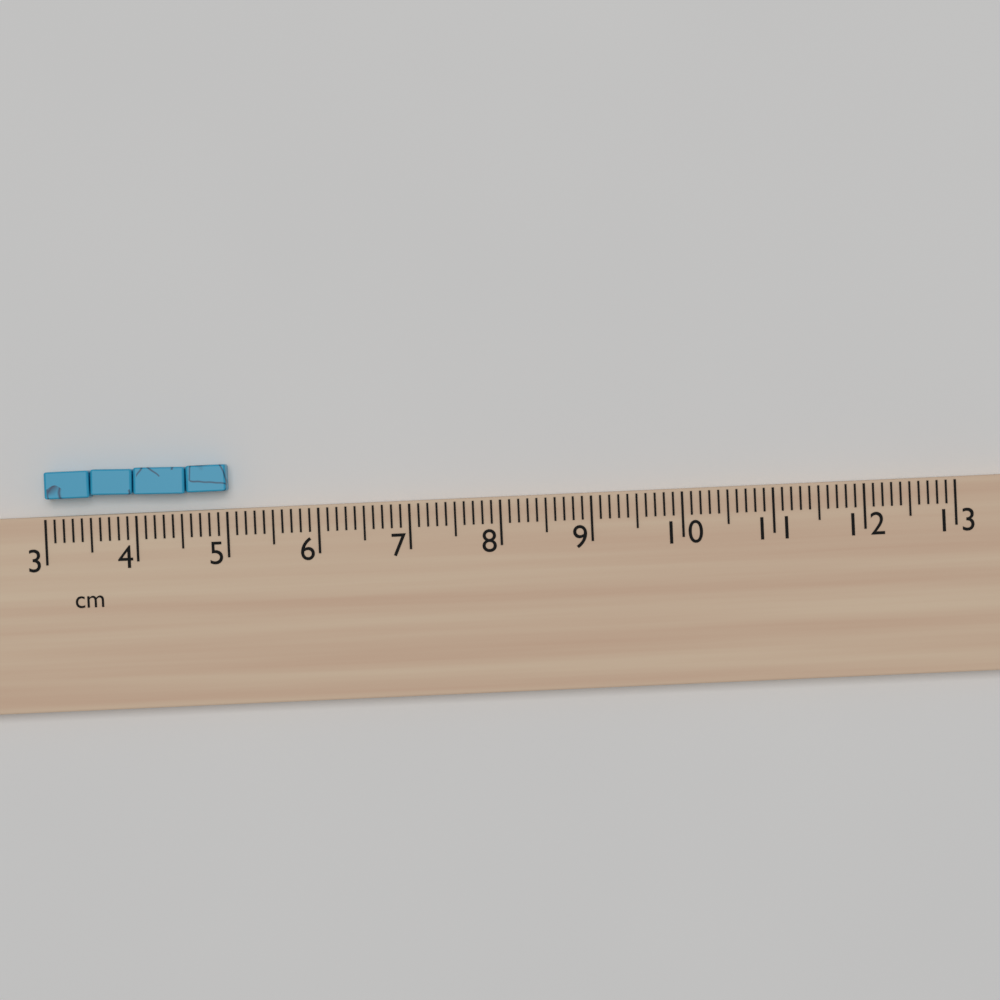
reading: 5.0 cm
